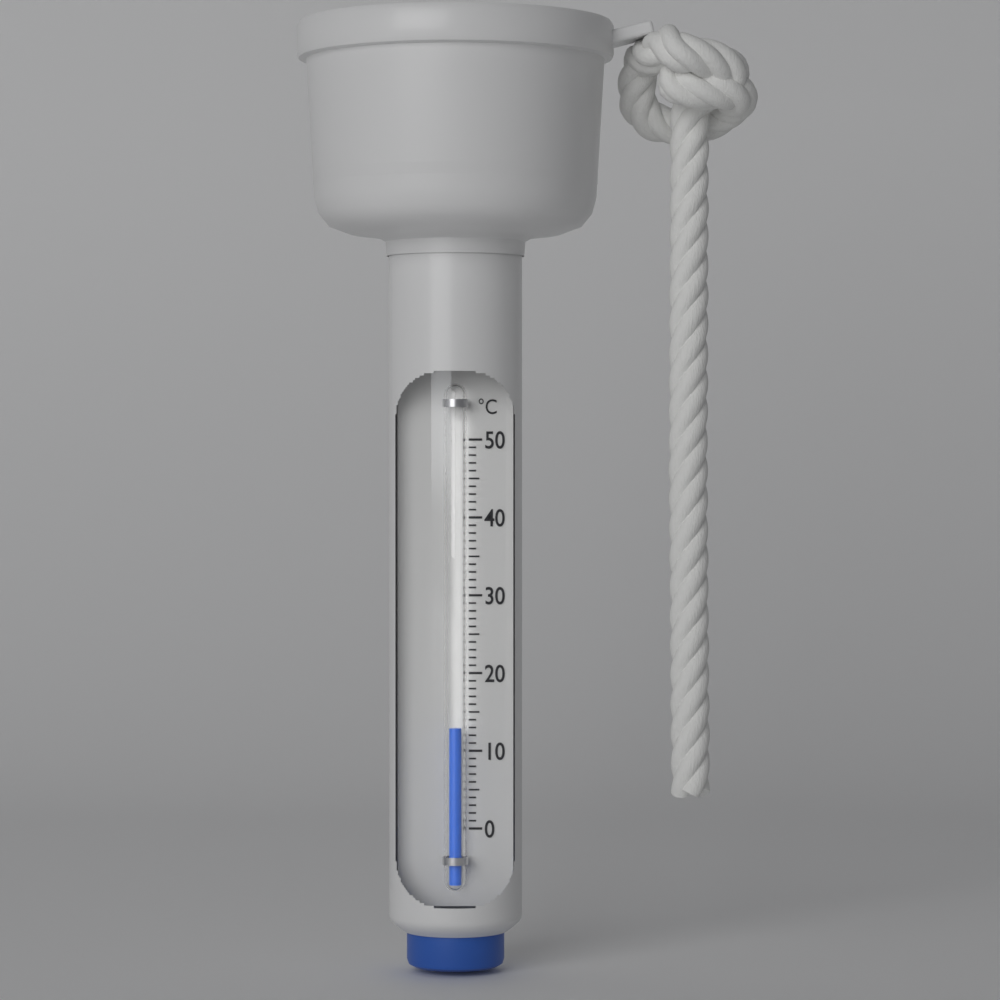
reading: 13 °C
